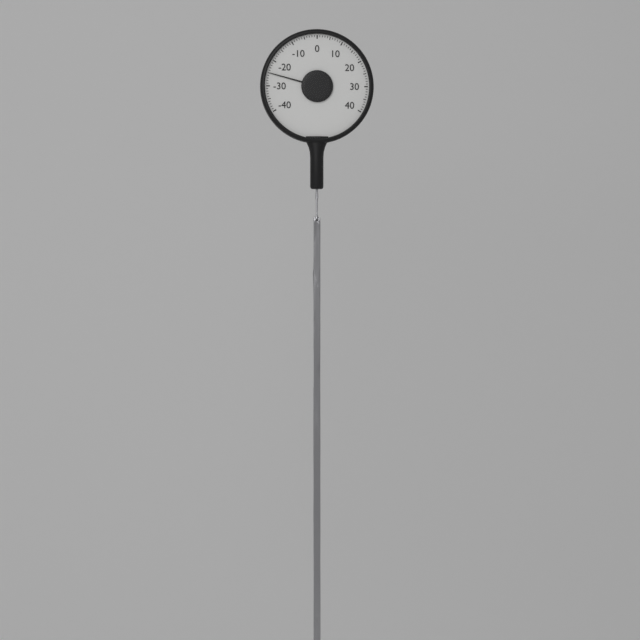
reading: -25 (no unit)
